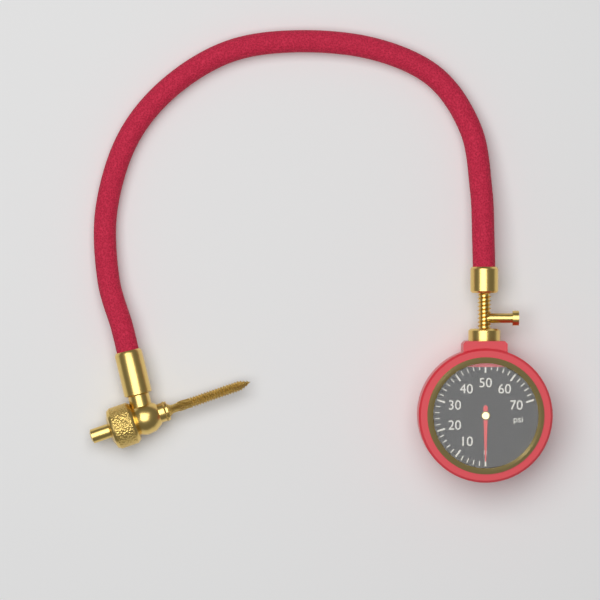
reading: 0 psi
